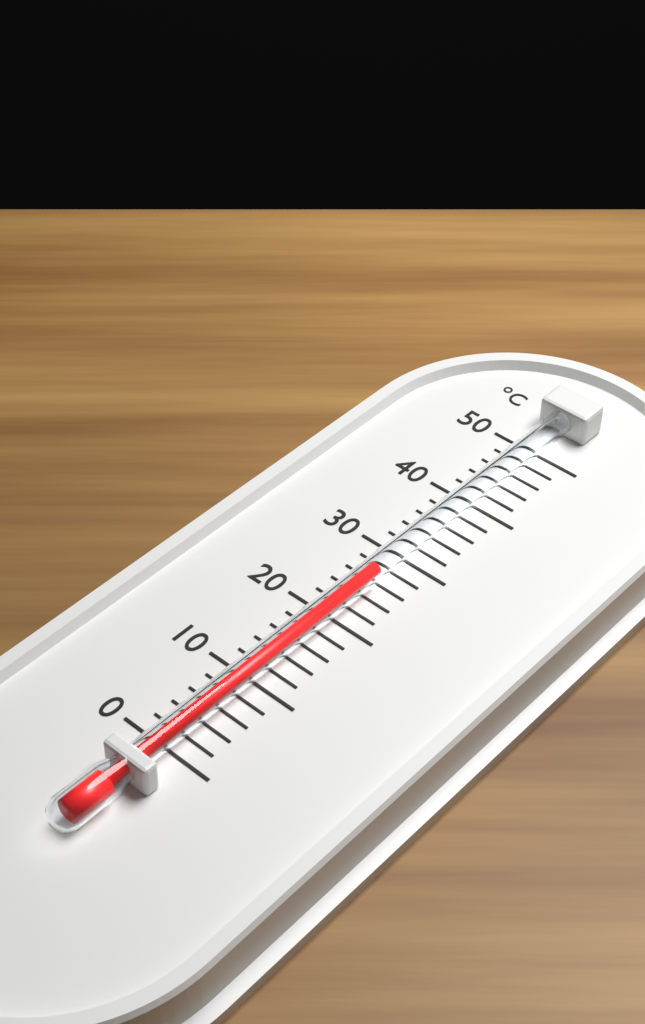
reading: 26 °C
